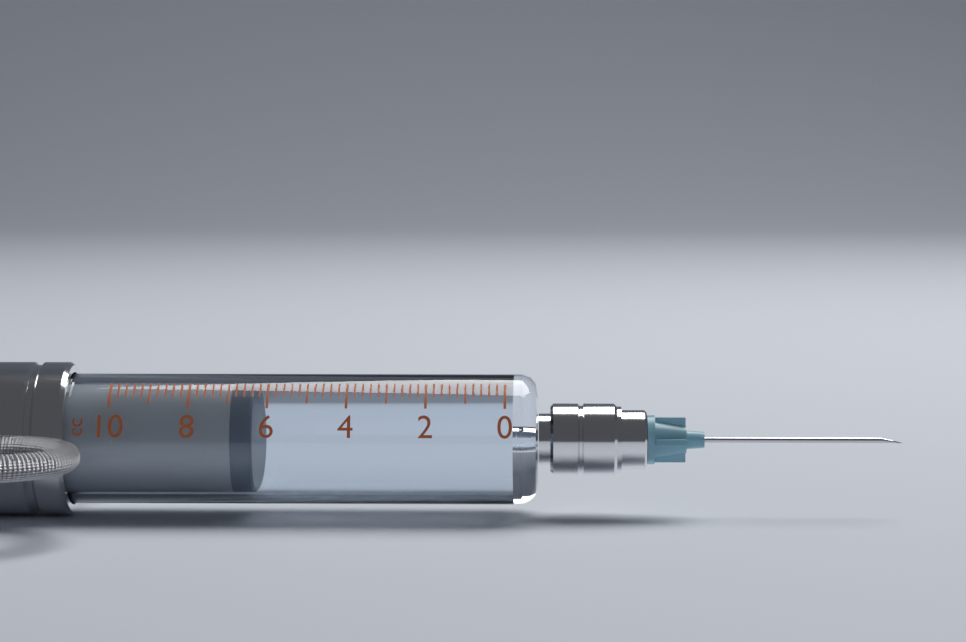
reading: 6.4 cc
